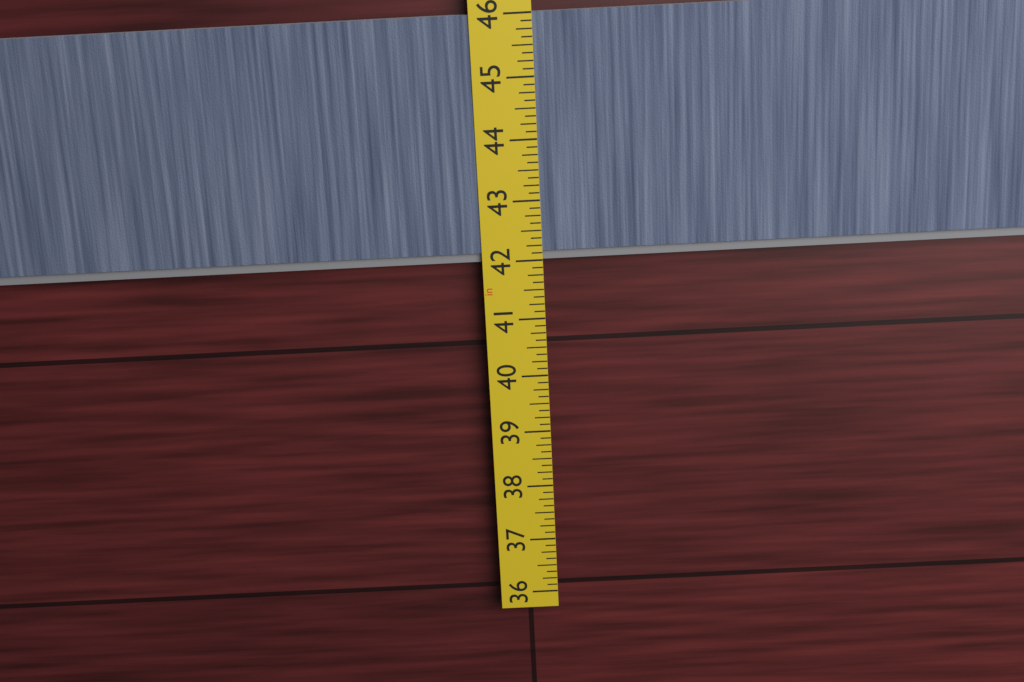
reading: 42.000 in
